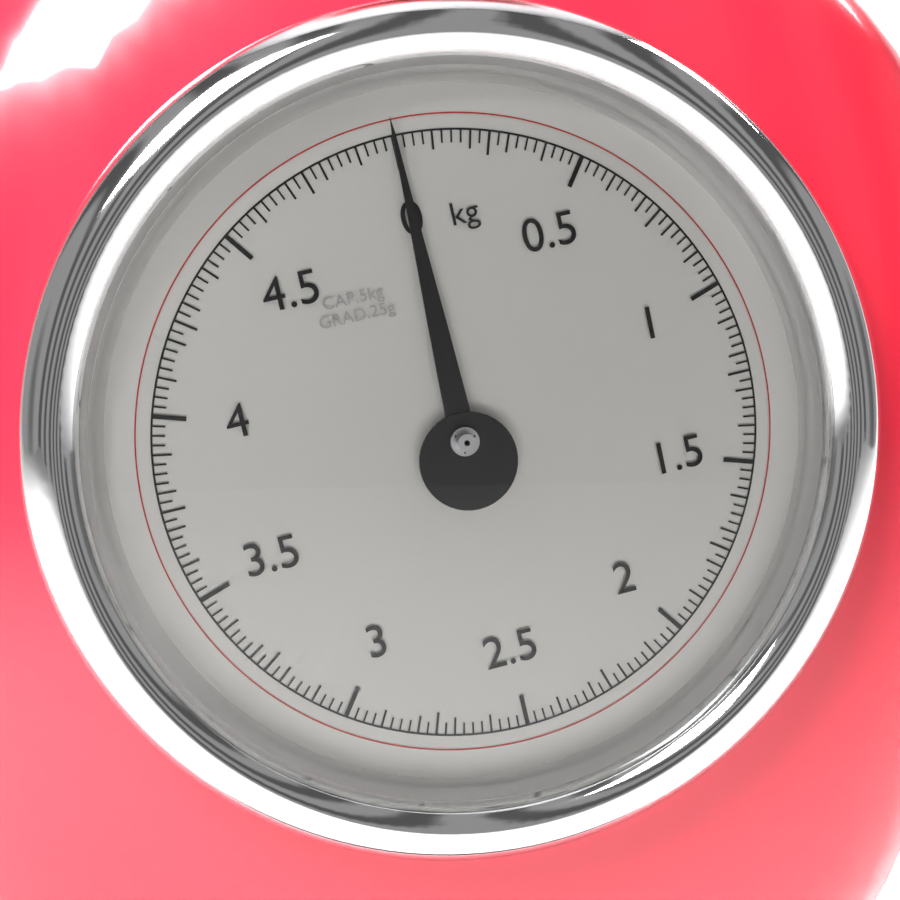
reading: 0.000 kg
